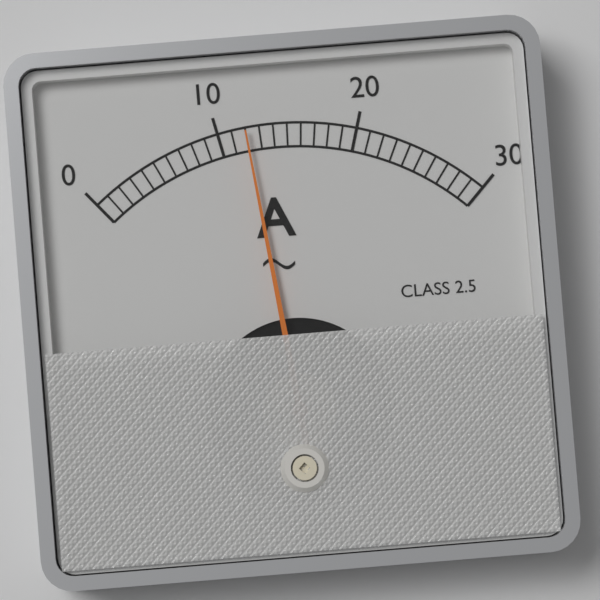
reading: 12 A
